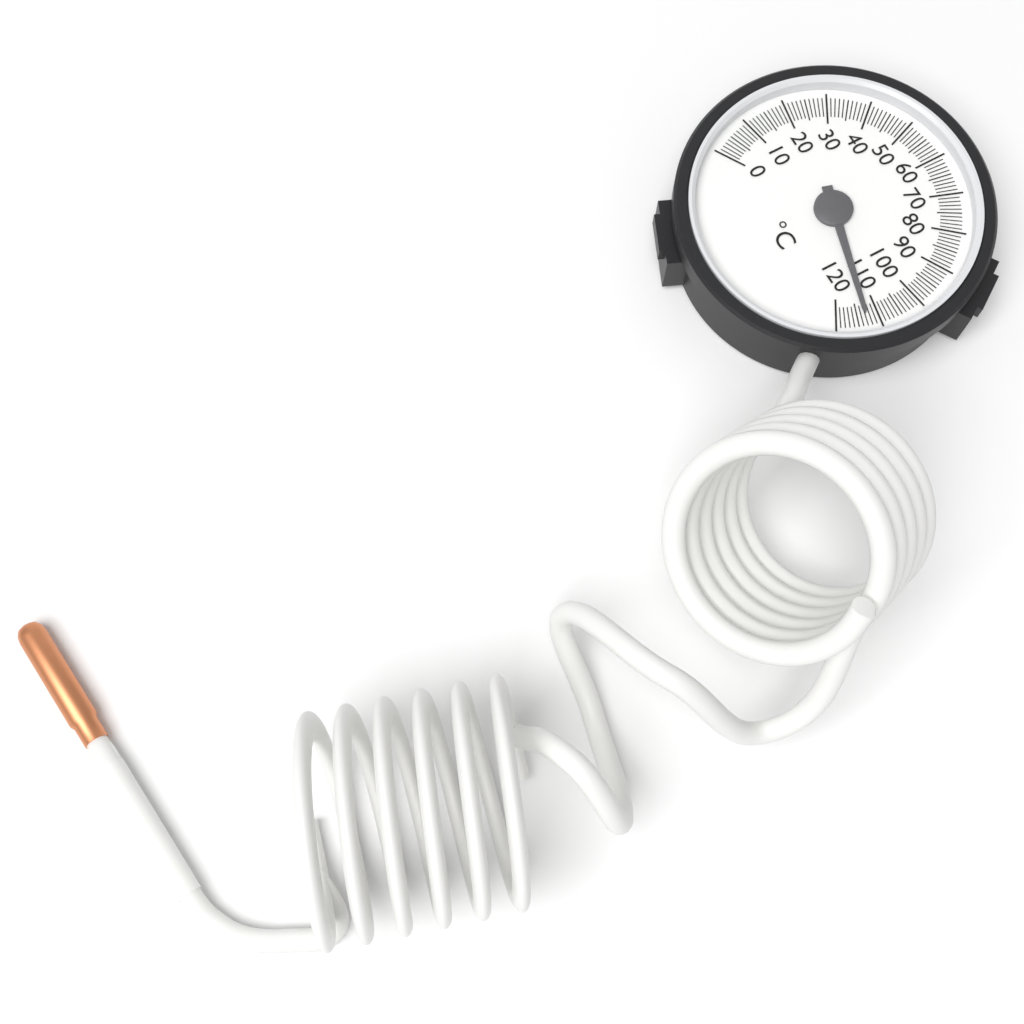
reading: 113 °C
